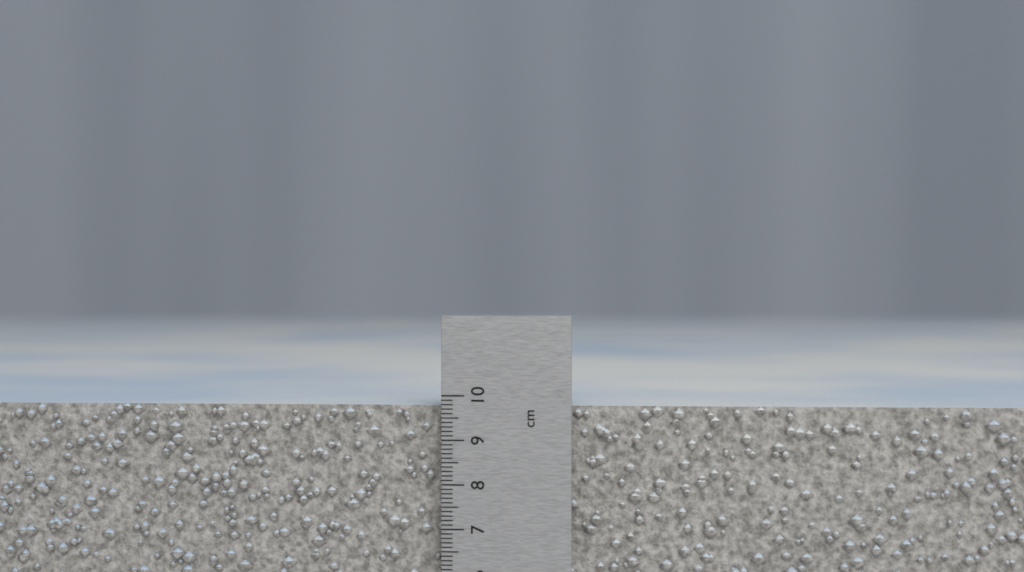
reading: 9.8 cm
